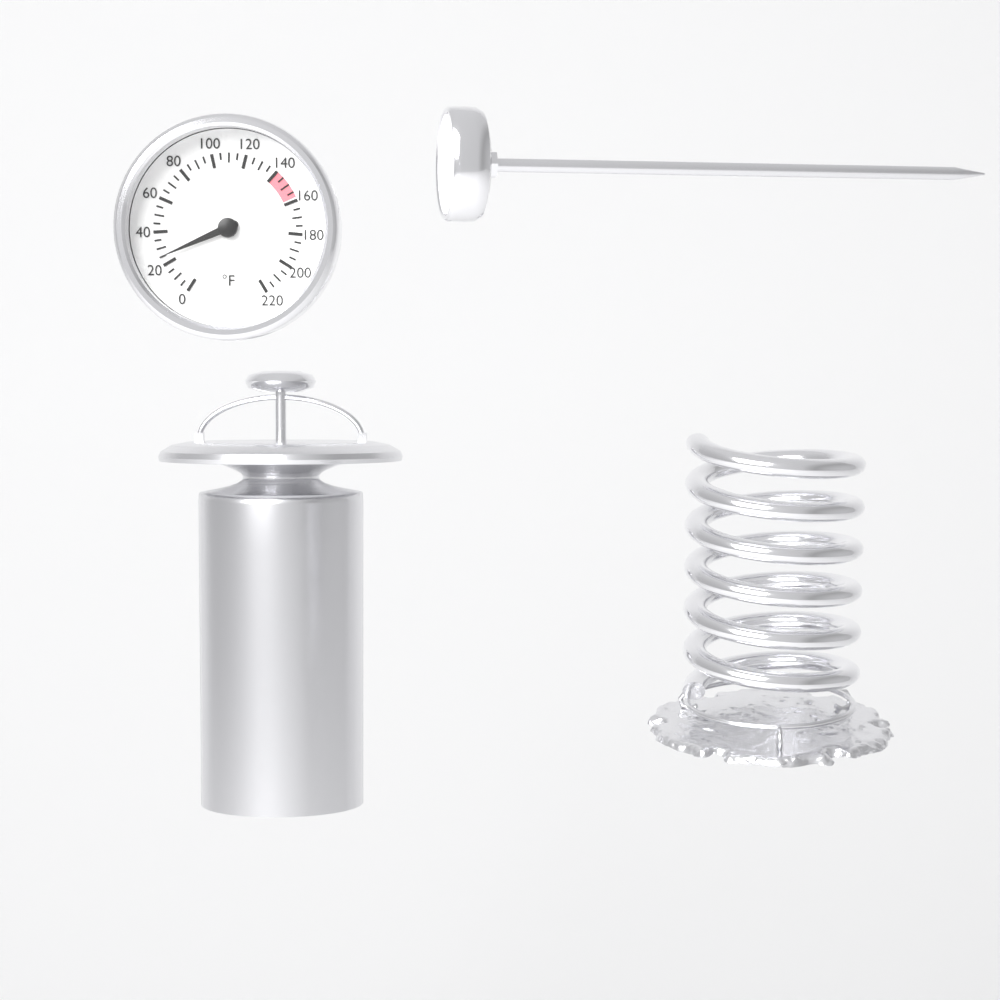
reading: 25 °F
